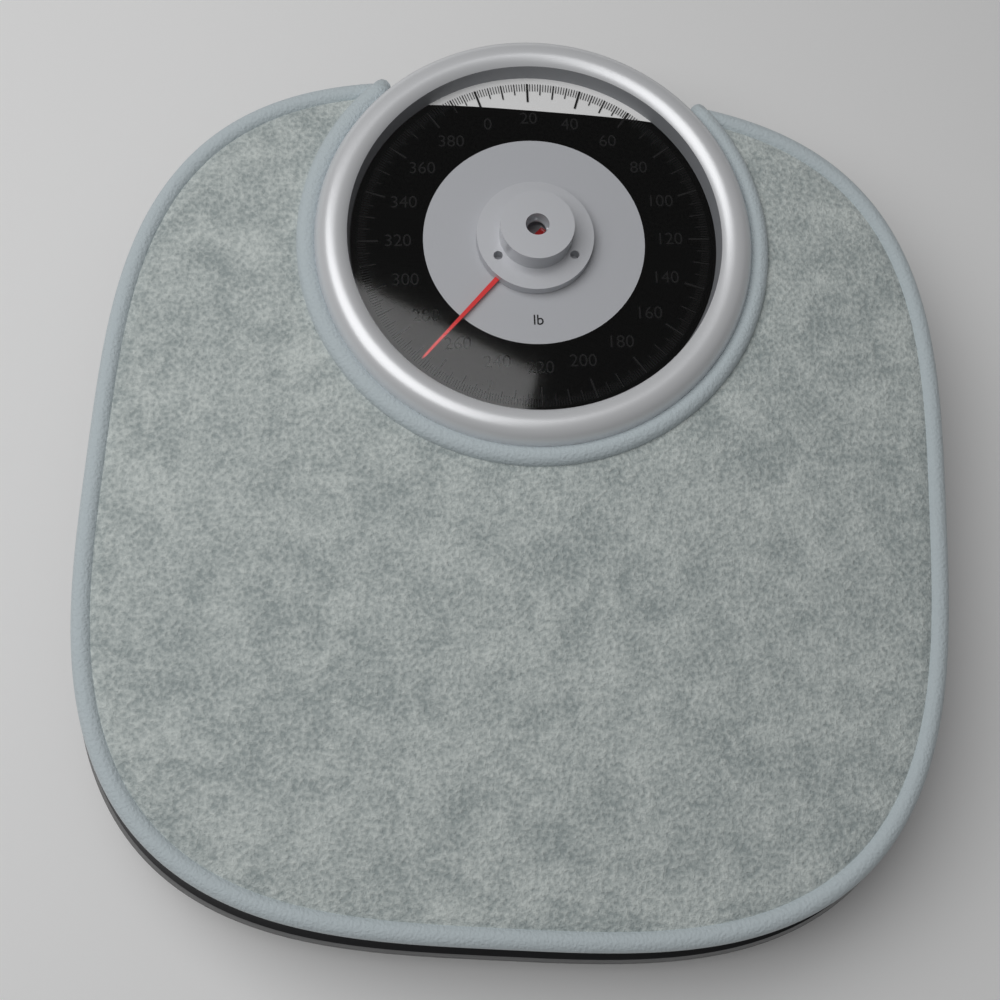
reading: 267 lb
